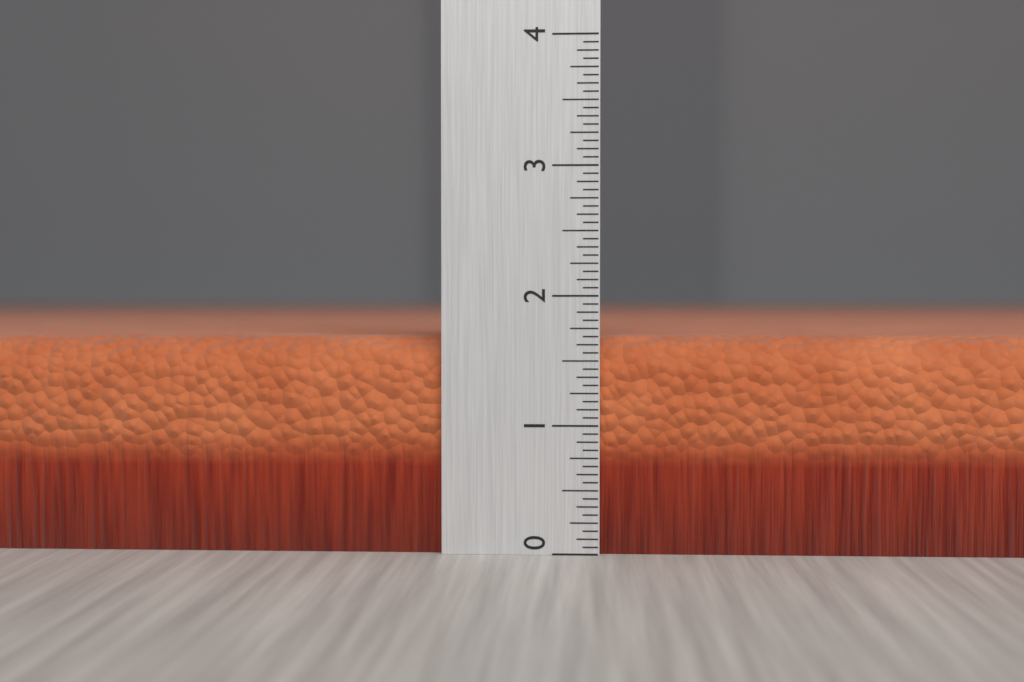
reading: 1.6875 (no unit)
